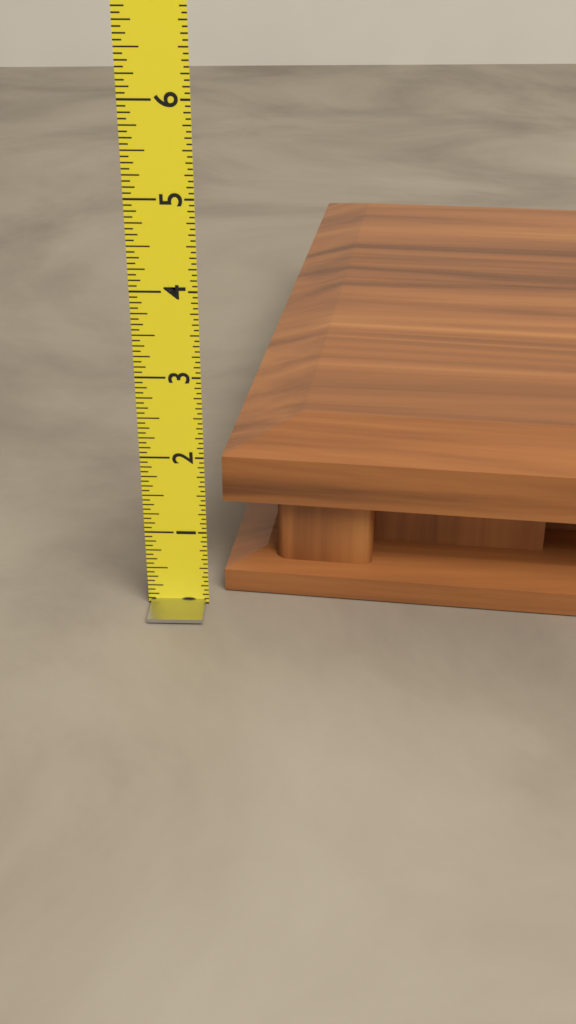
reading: 2.1250 (no unit)
